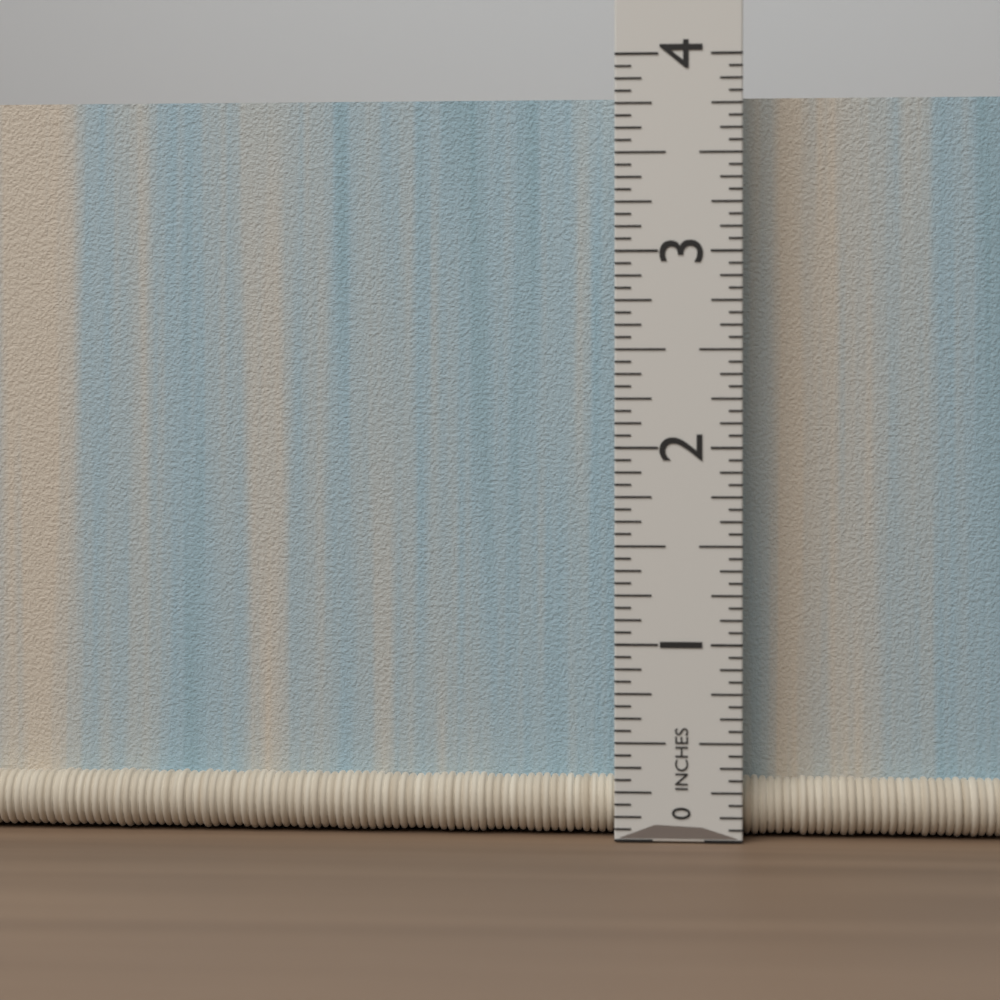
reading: 3.8125 in
